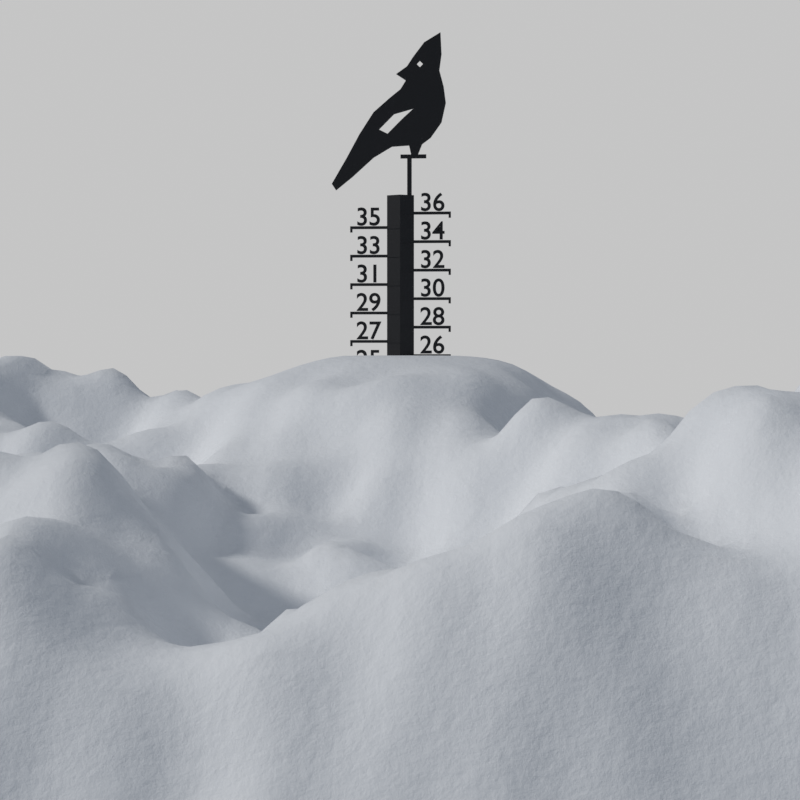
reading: 26 (no unit)
